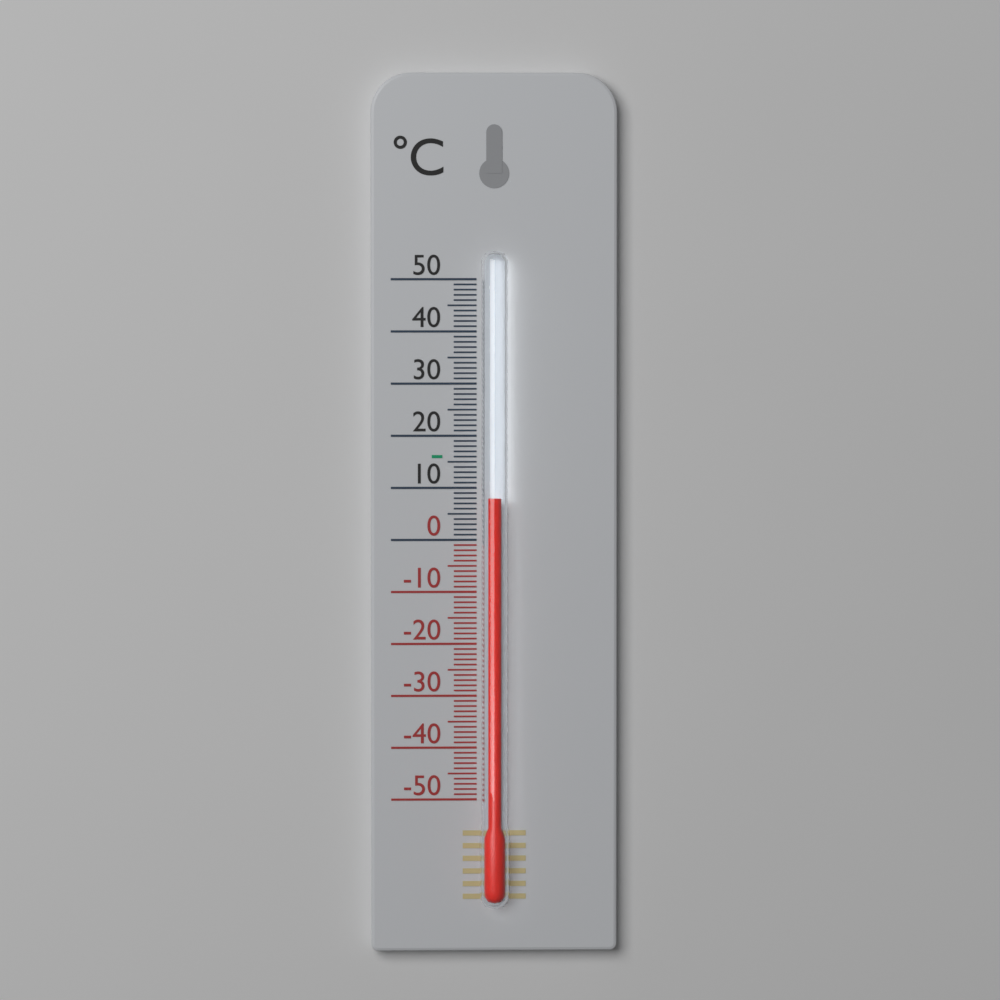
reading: 8 °C
